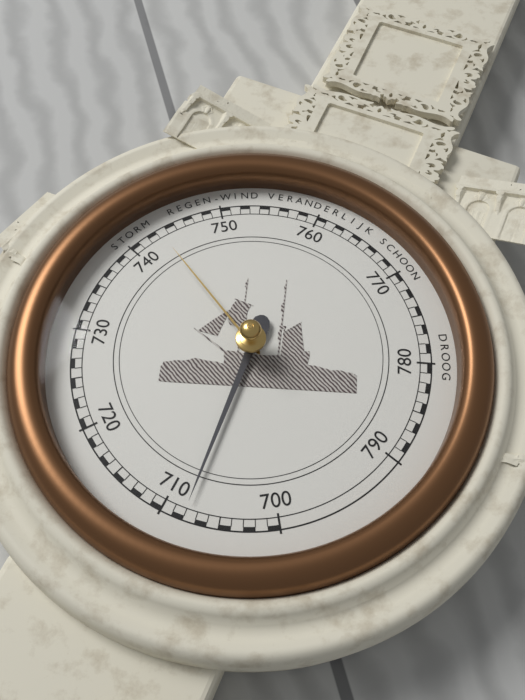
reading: 708 mmHg
